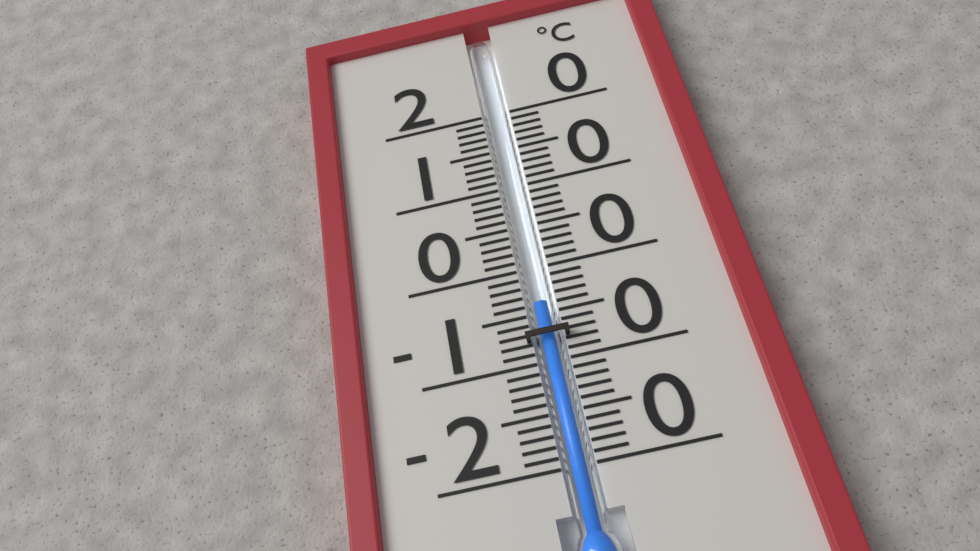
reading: -4 °C
